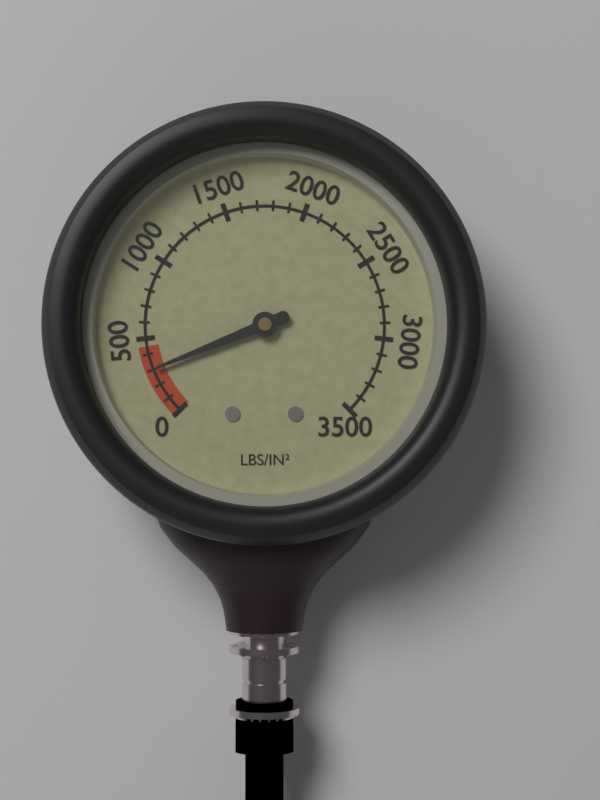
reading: 300 psi
